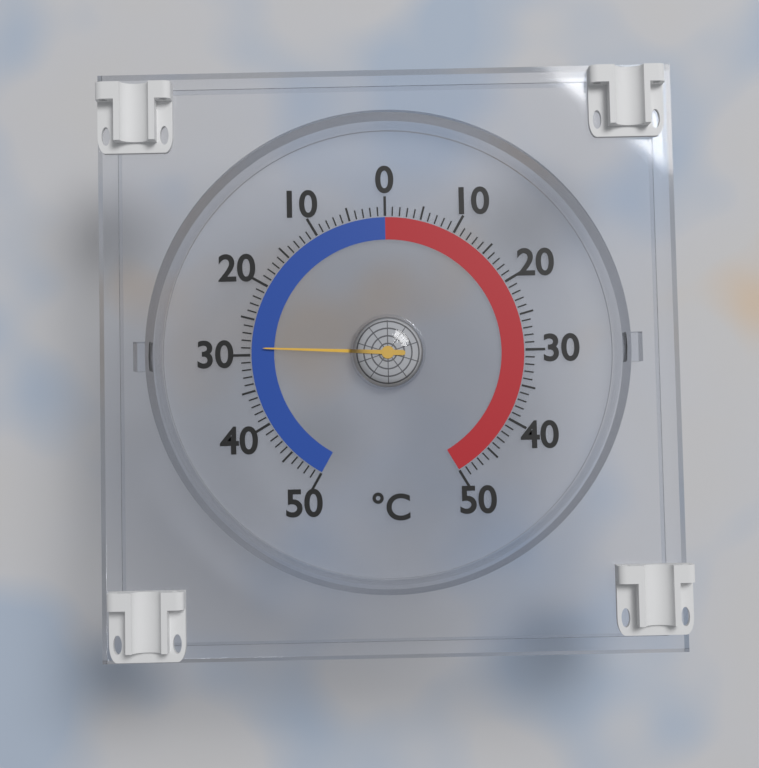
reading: -29 °C
